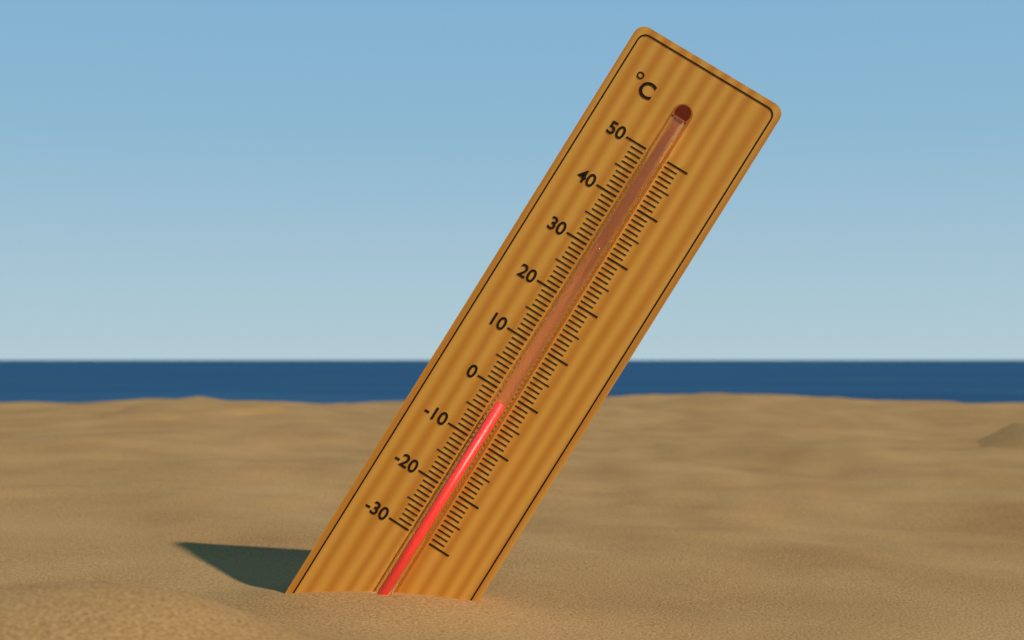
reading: -2 °C
